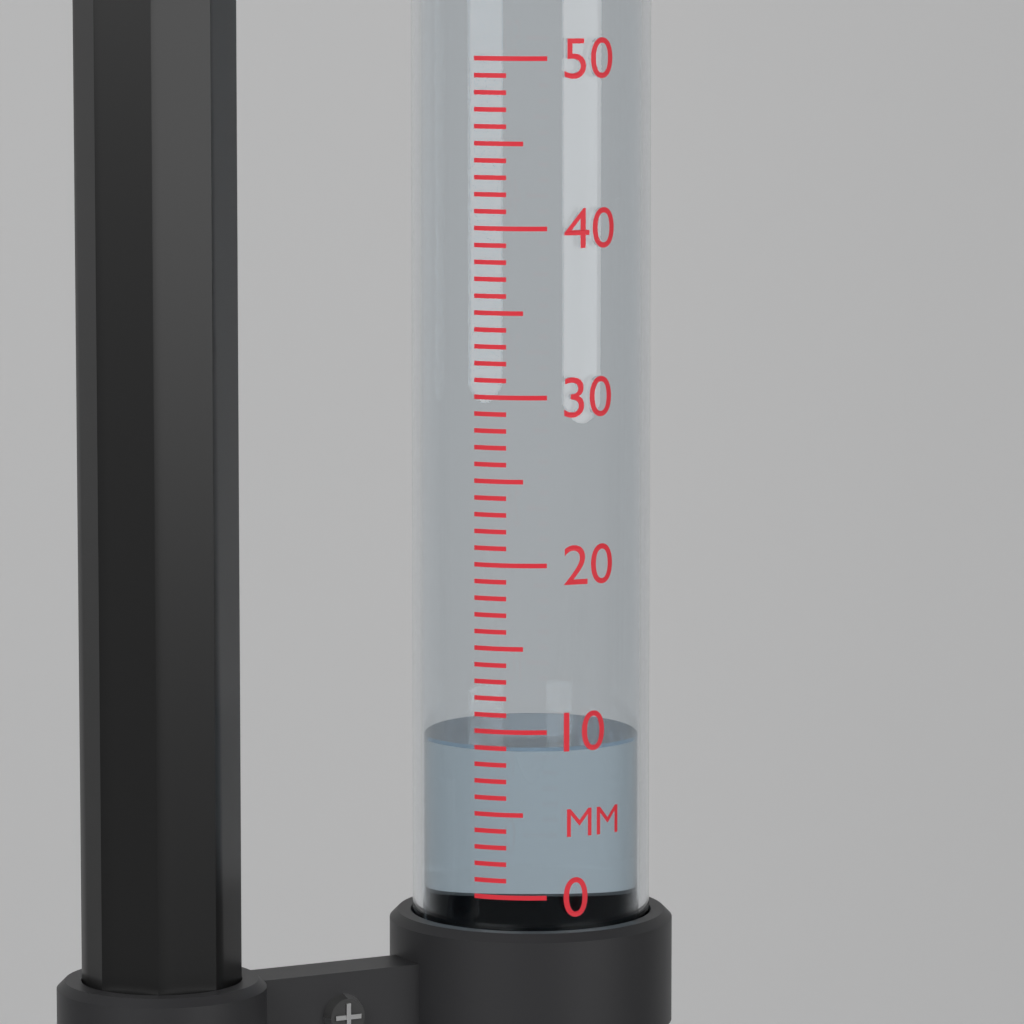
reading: 9 mm
